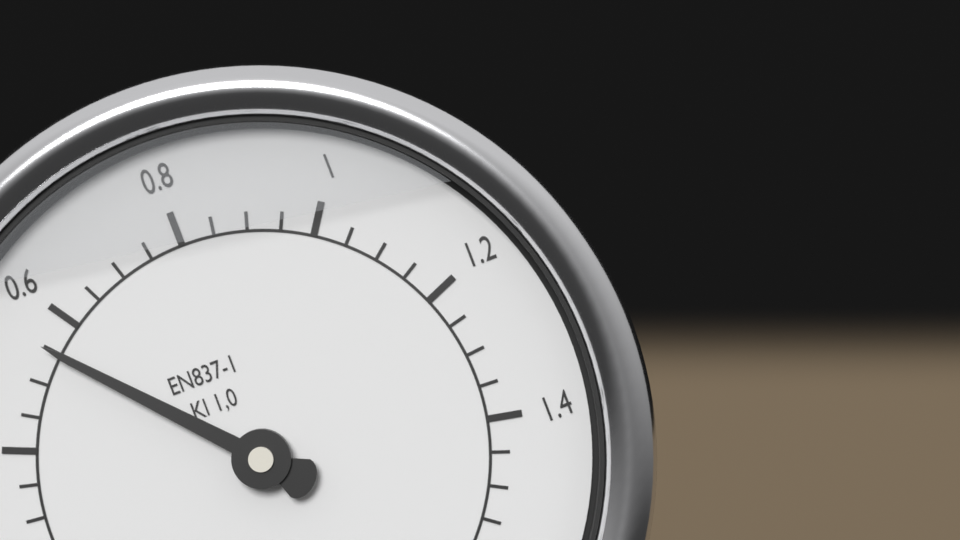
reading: 0.55 MPa
